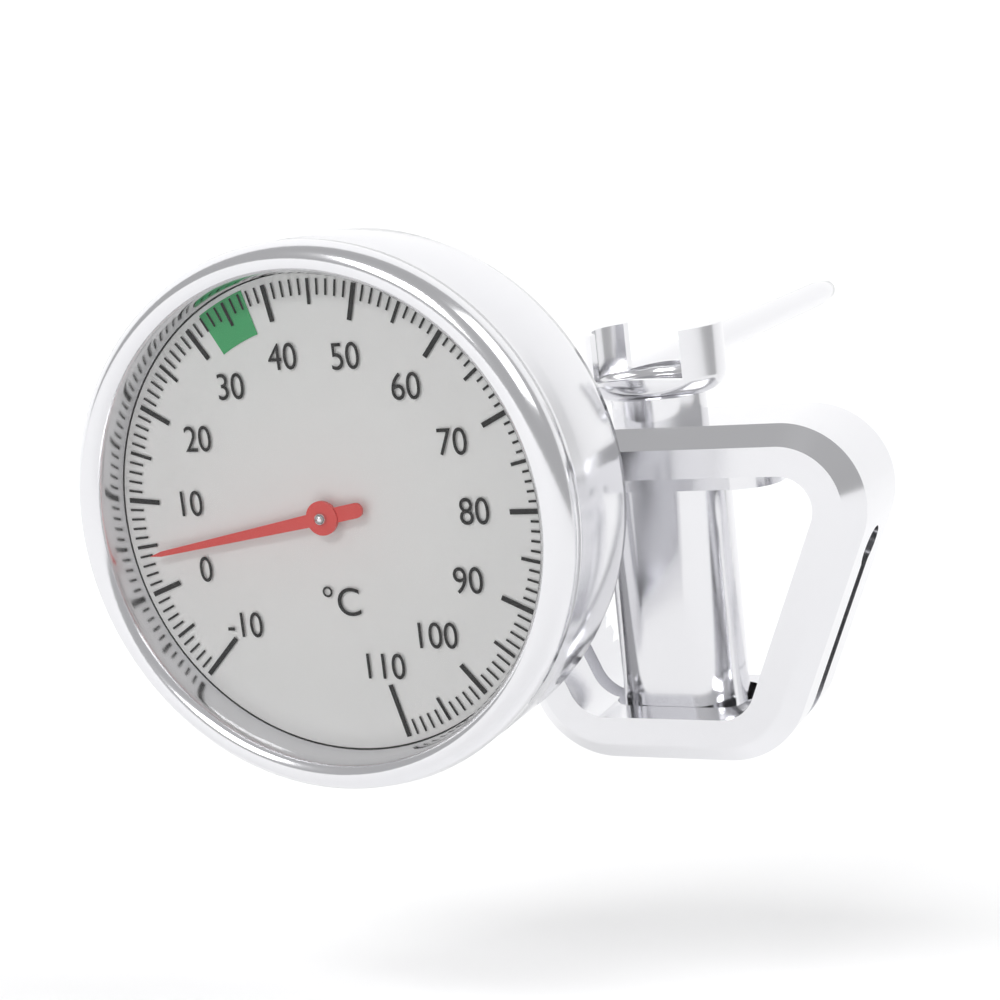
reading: 4 °C
